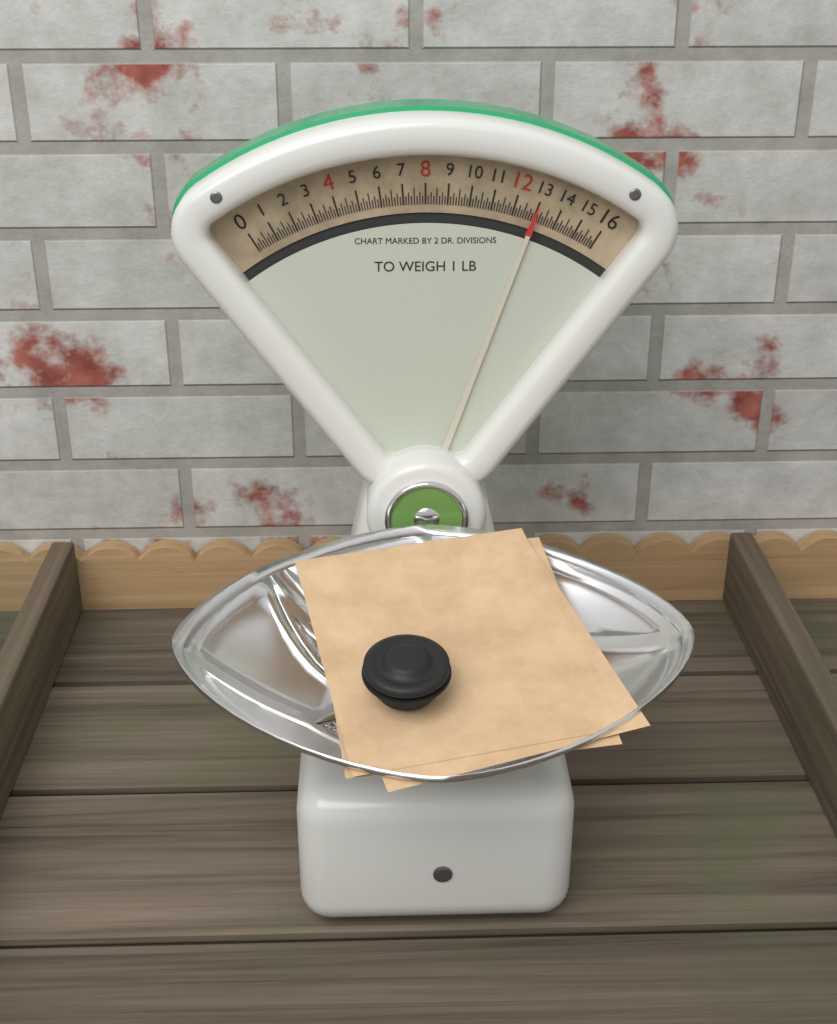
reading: 13.000 oz
